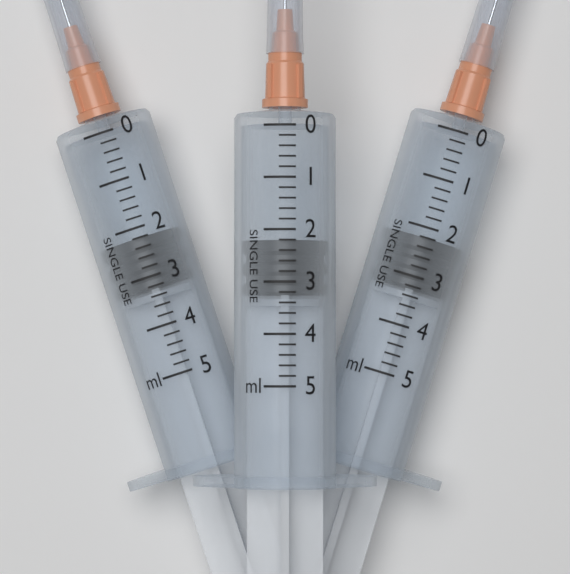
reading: 2.2 ml
